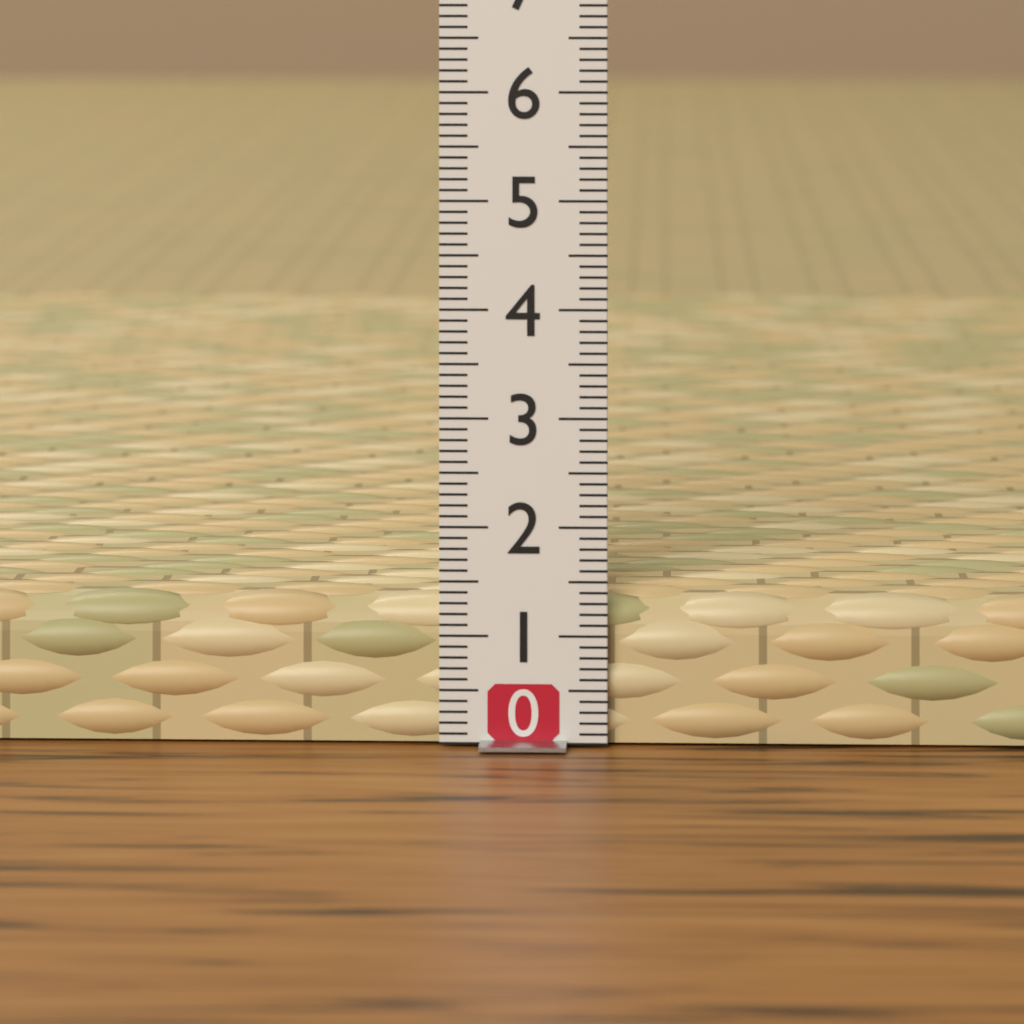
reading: 1.4 (no unit)
